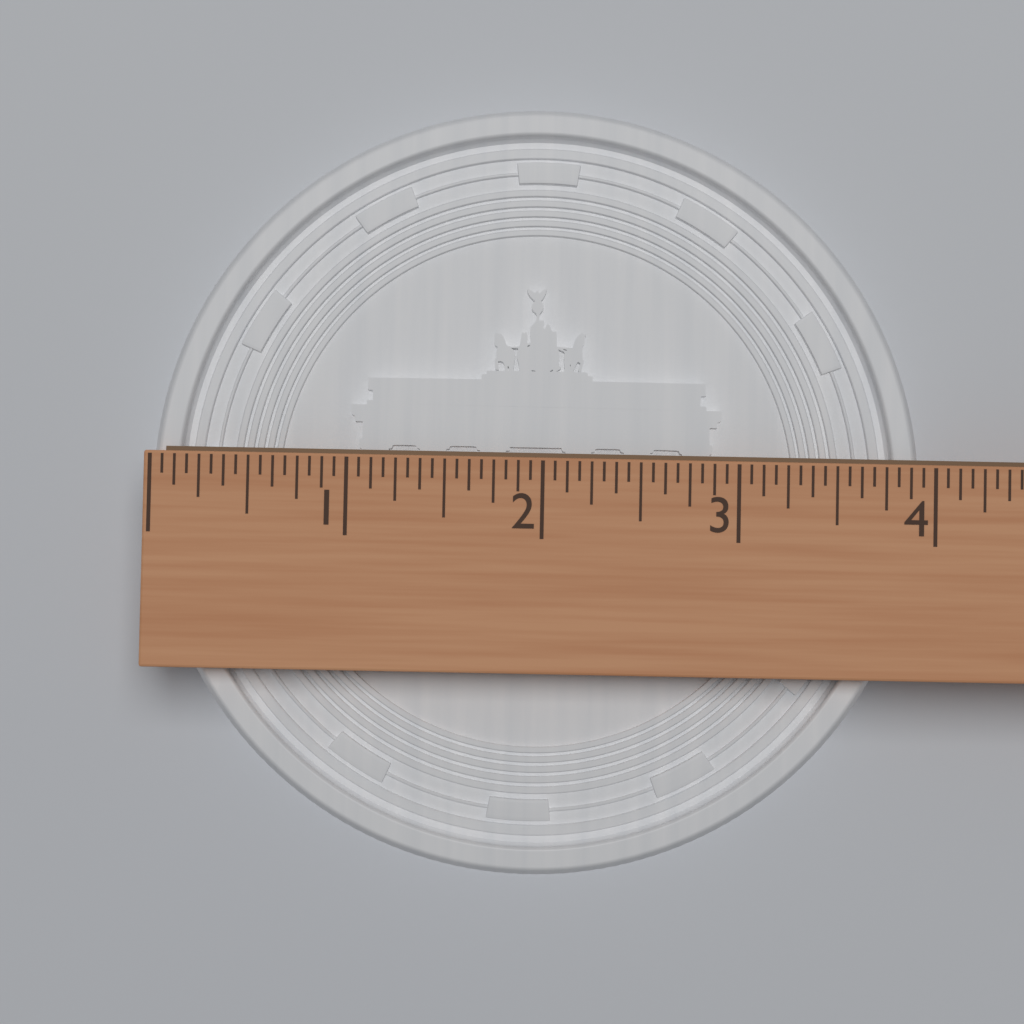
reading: 3.9375 (no unit)
